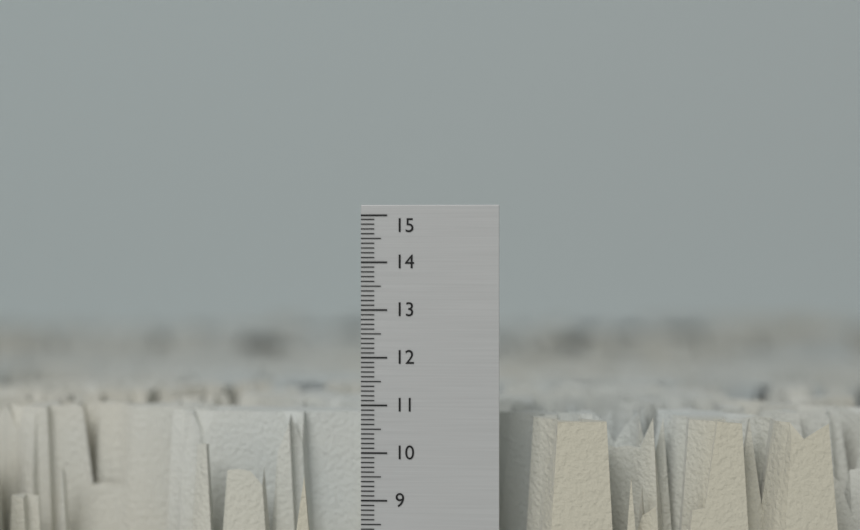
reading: 10.7 (no unit)
